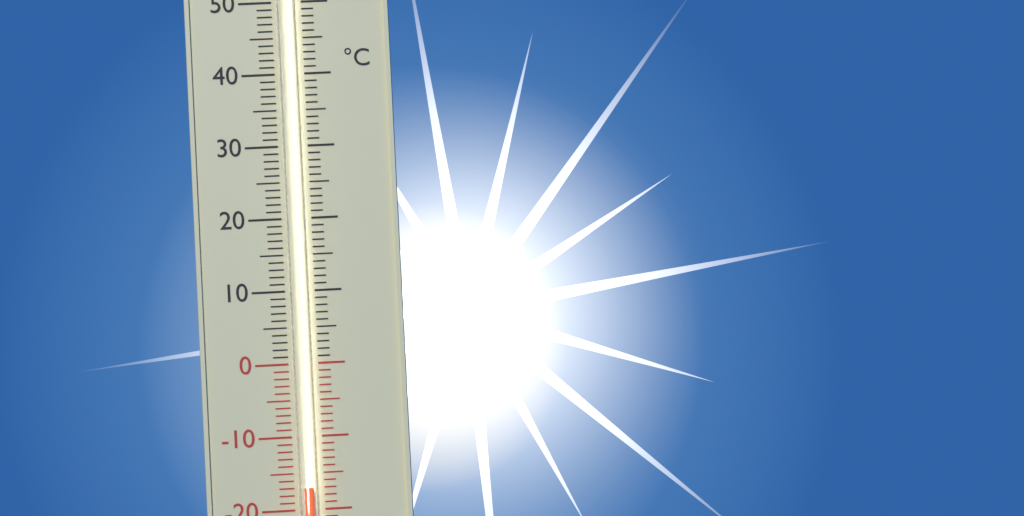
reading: -17 °C
